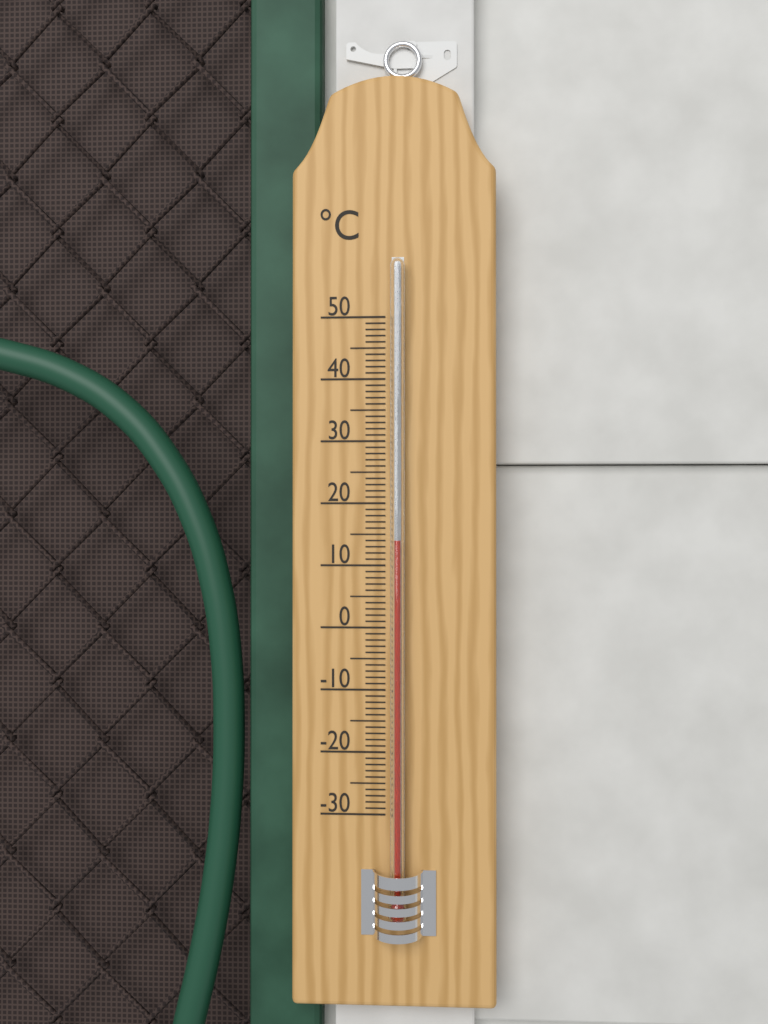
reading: 14 °C
